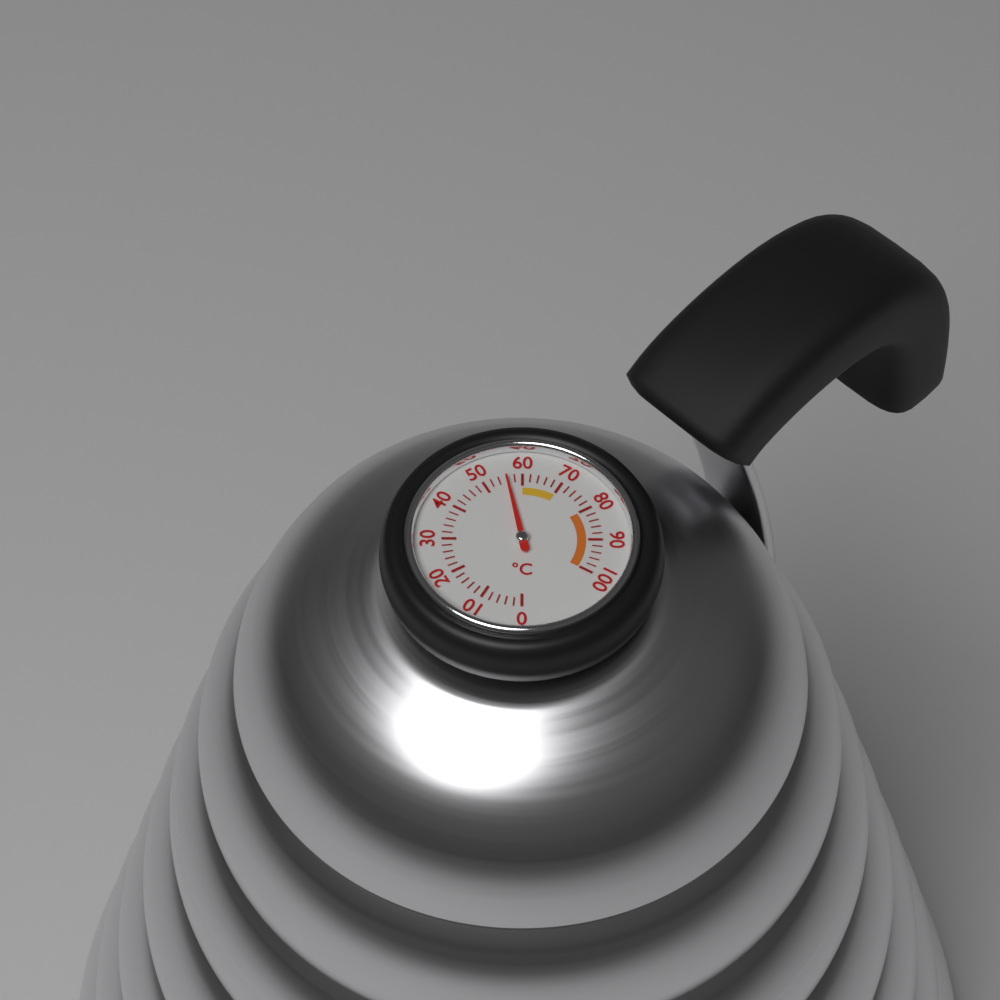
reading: 56 °C
